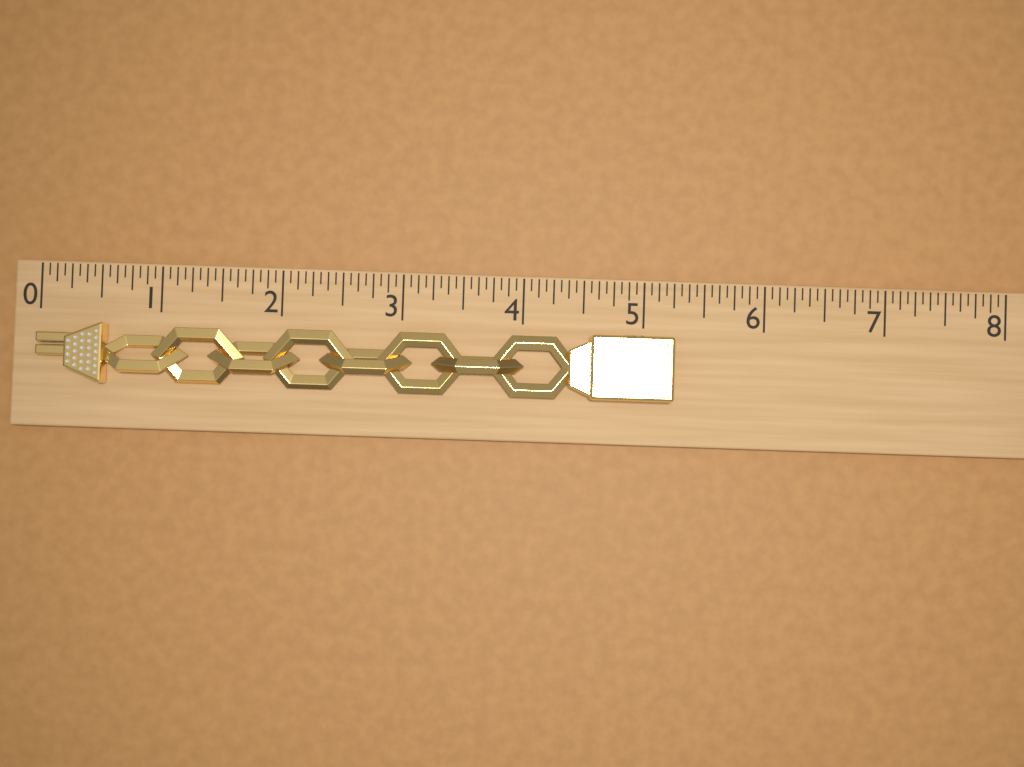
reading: 5.2500 (no unit)
